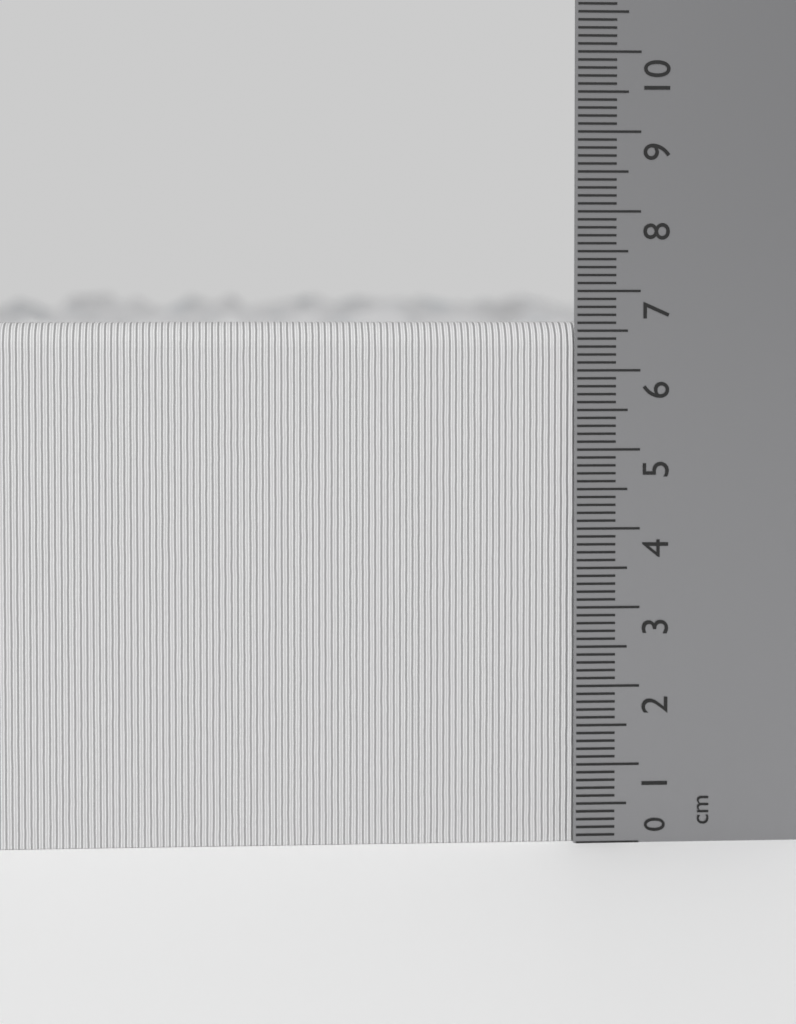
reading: 6.6 cm
